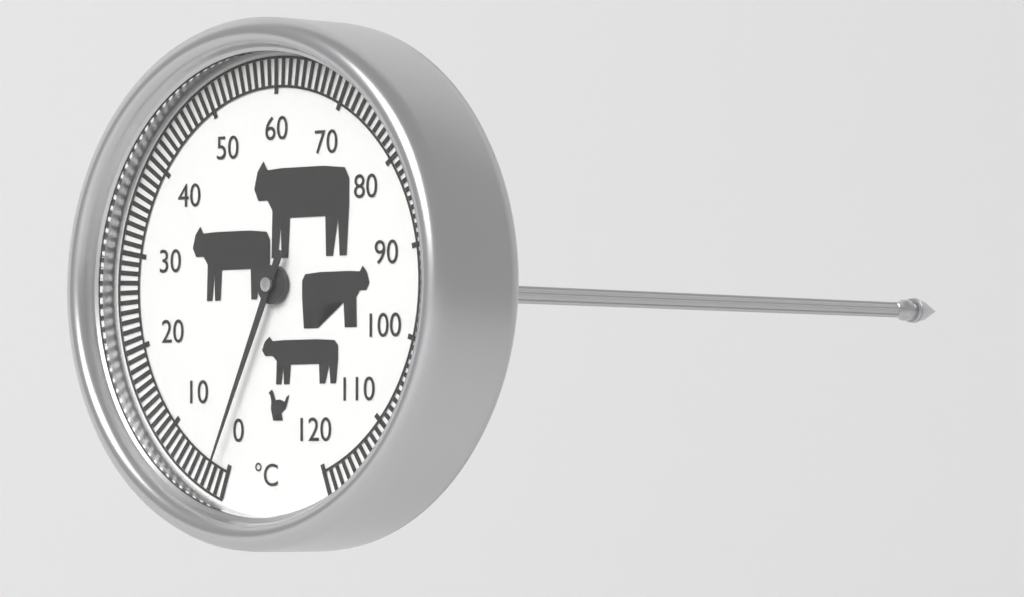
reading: 2 °C
